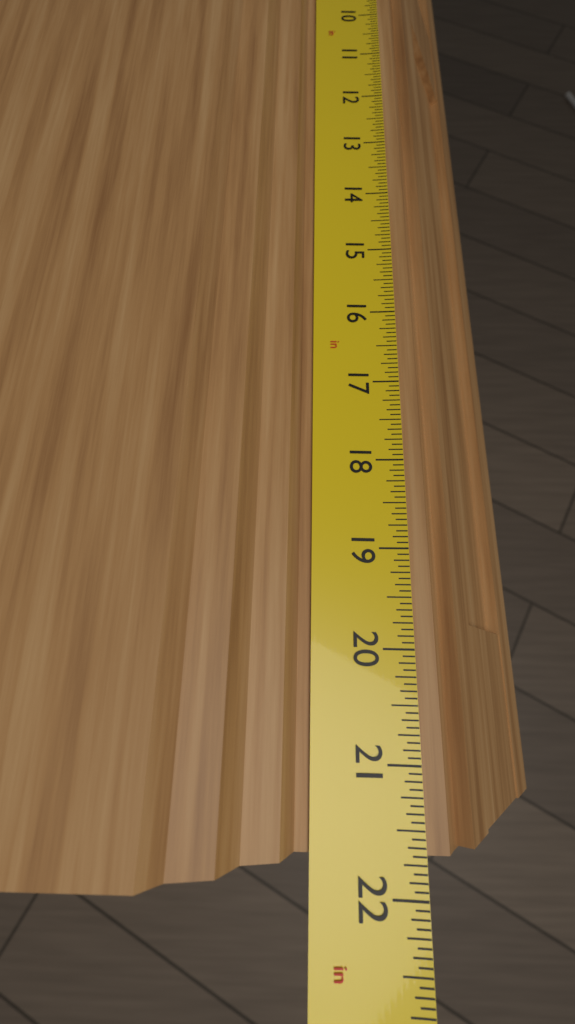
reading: 21.6875 in
